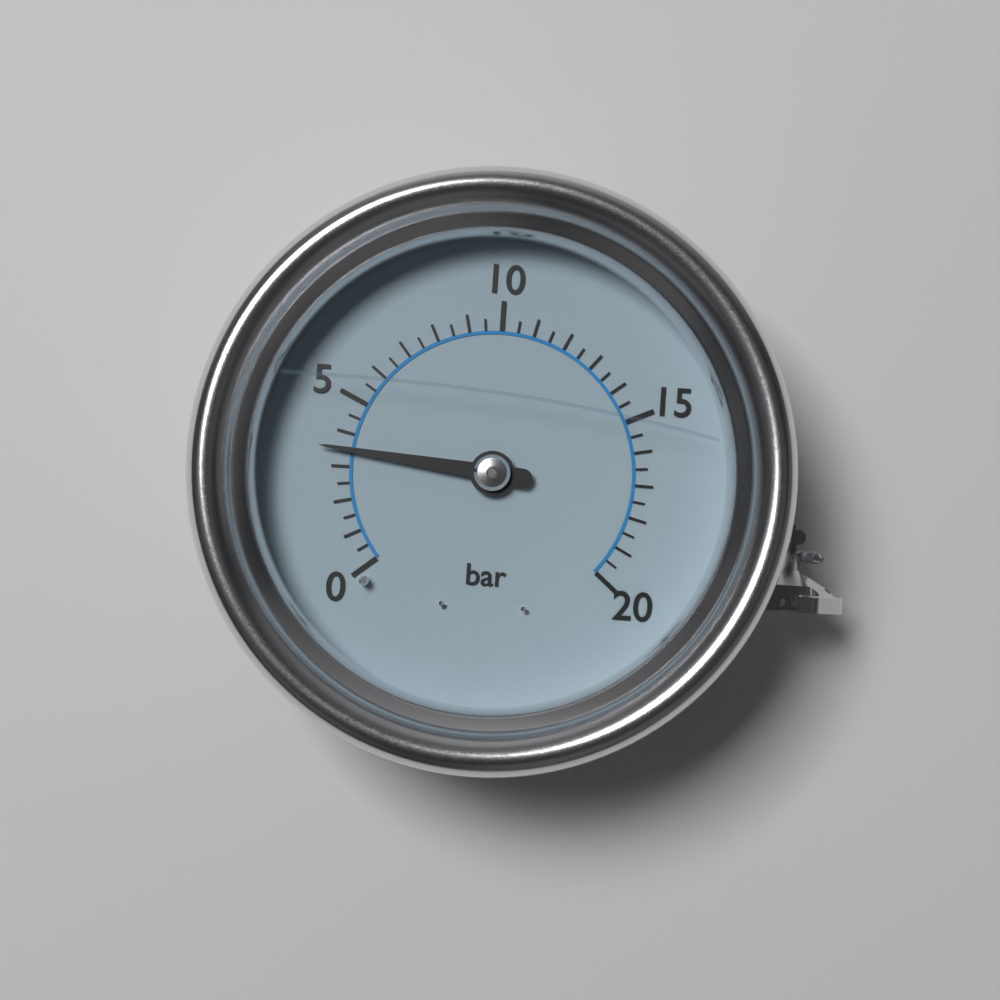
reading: 3.5 bar
